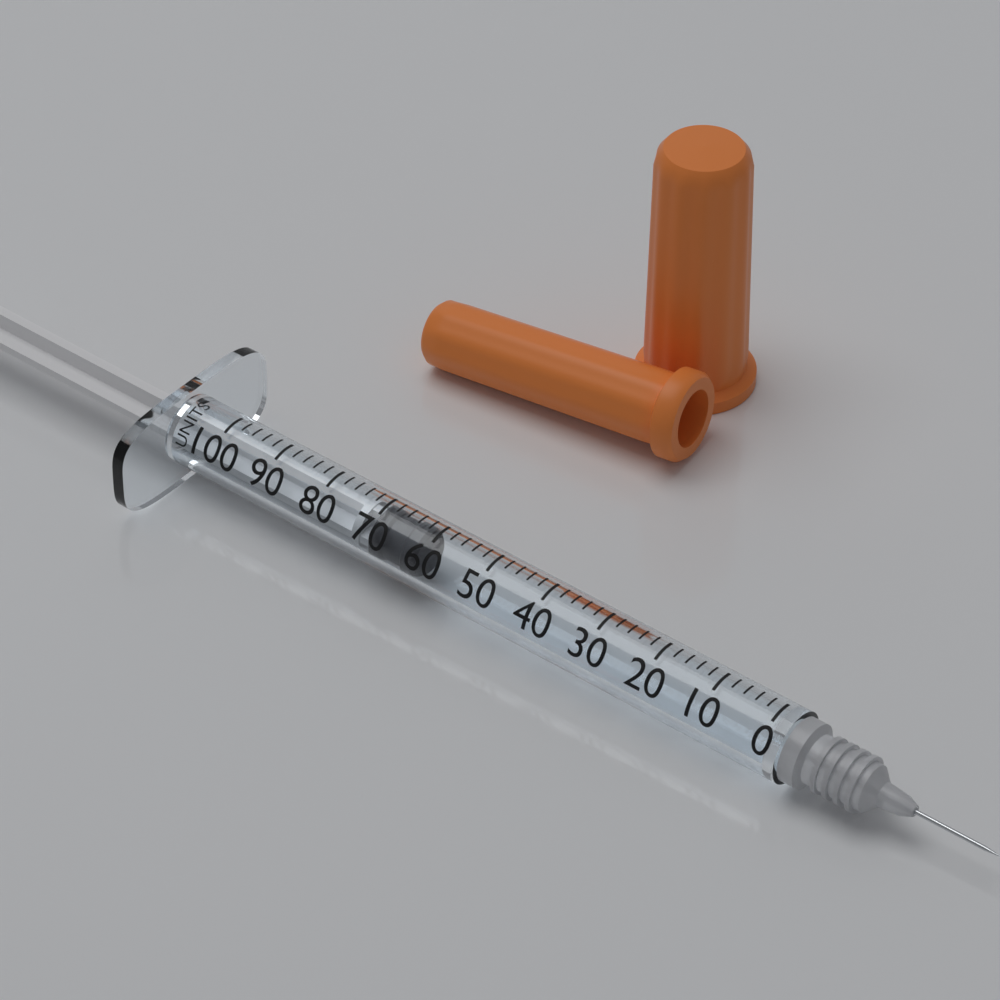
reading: 62 units
